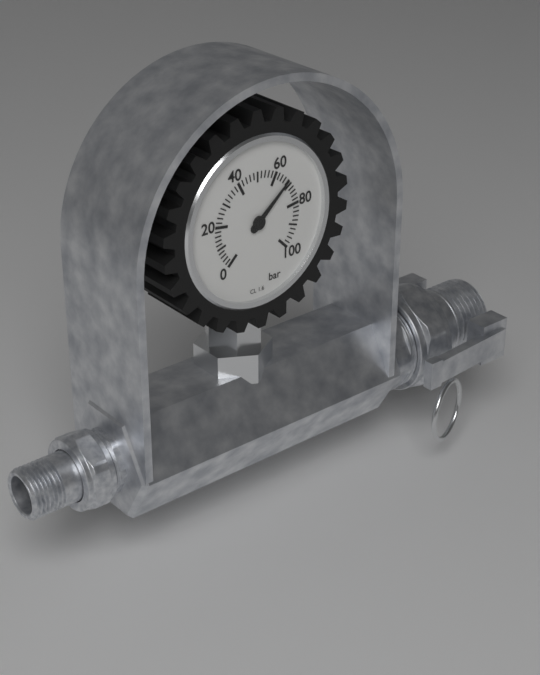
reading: 68 bar
